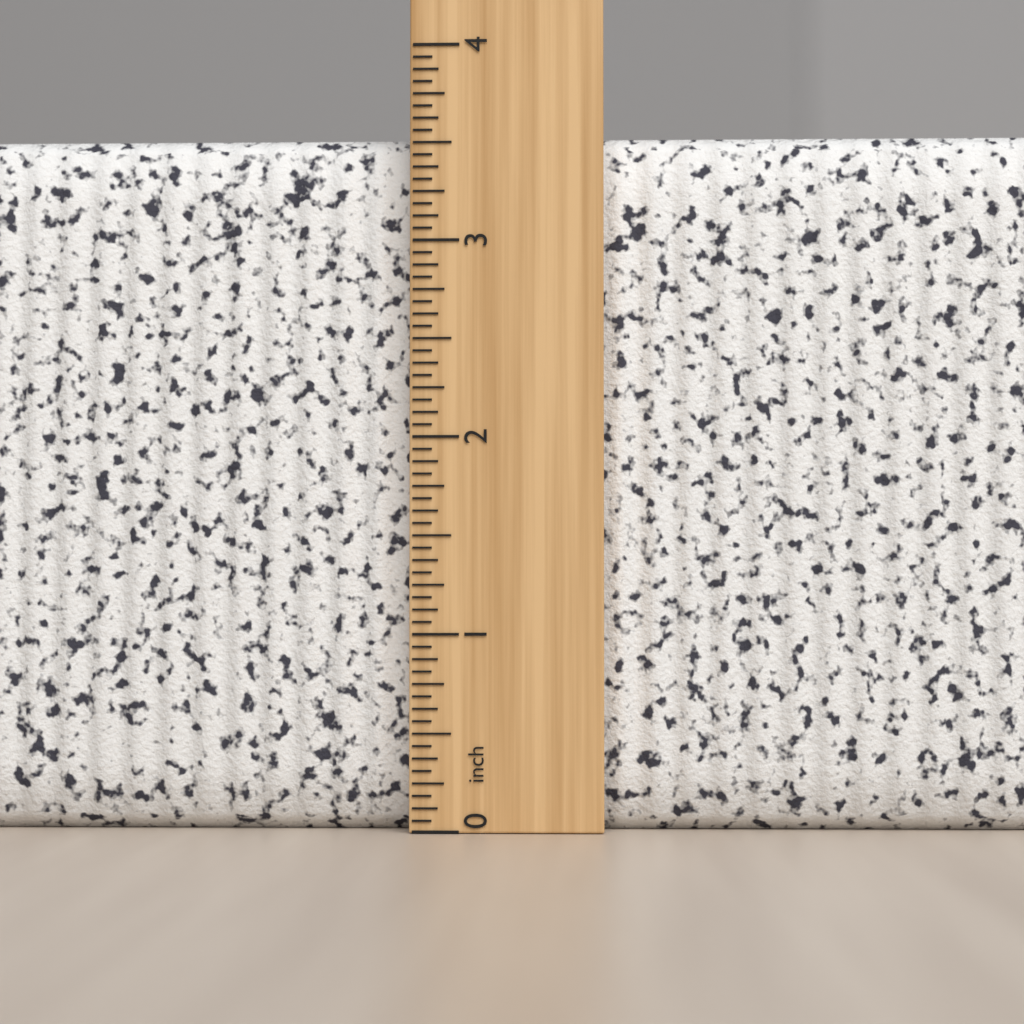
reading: 3.5625 inch
